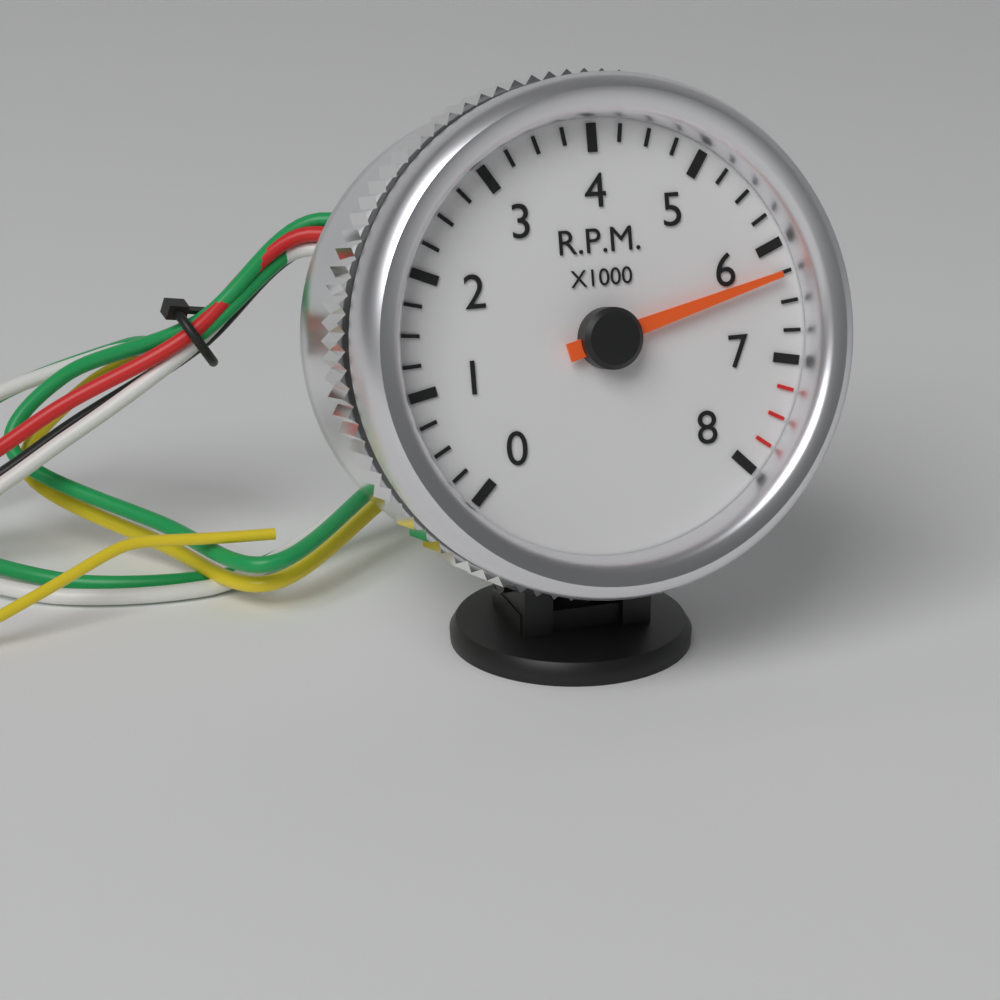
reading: 6250 RPM
